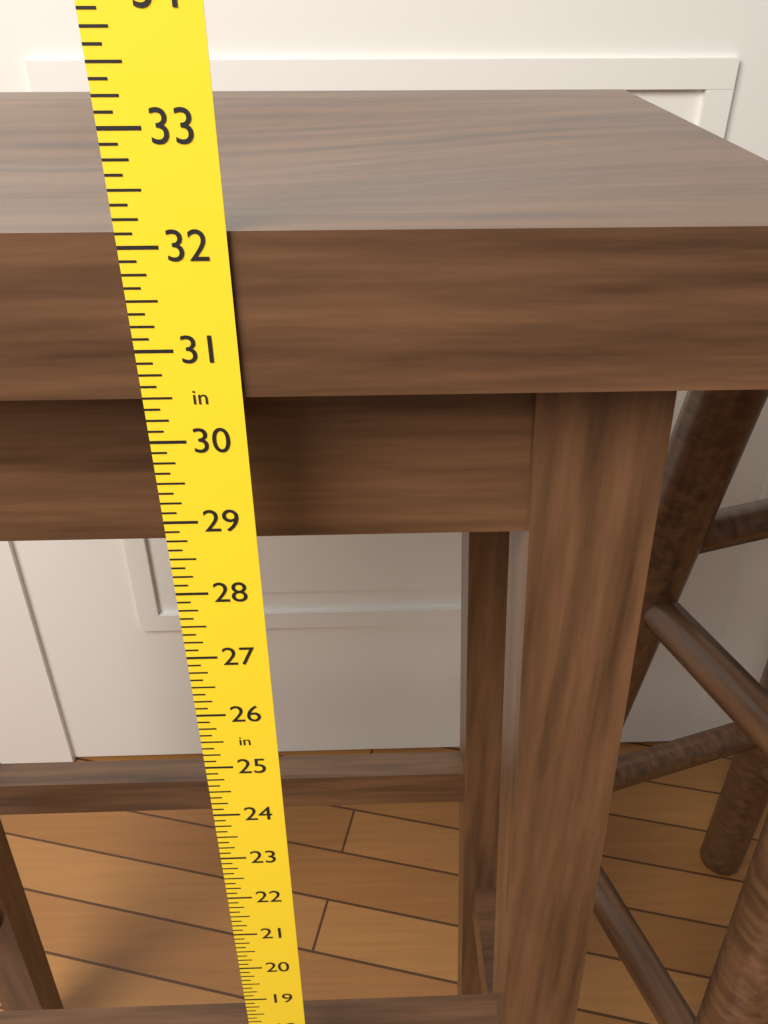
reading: 32.125 in
